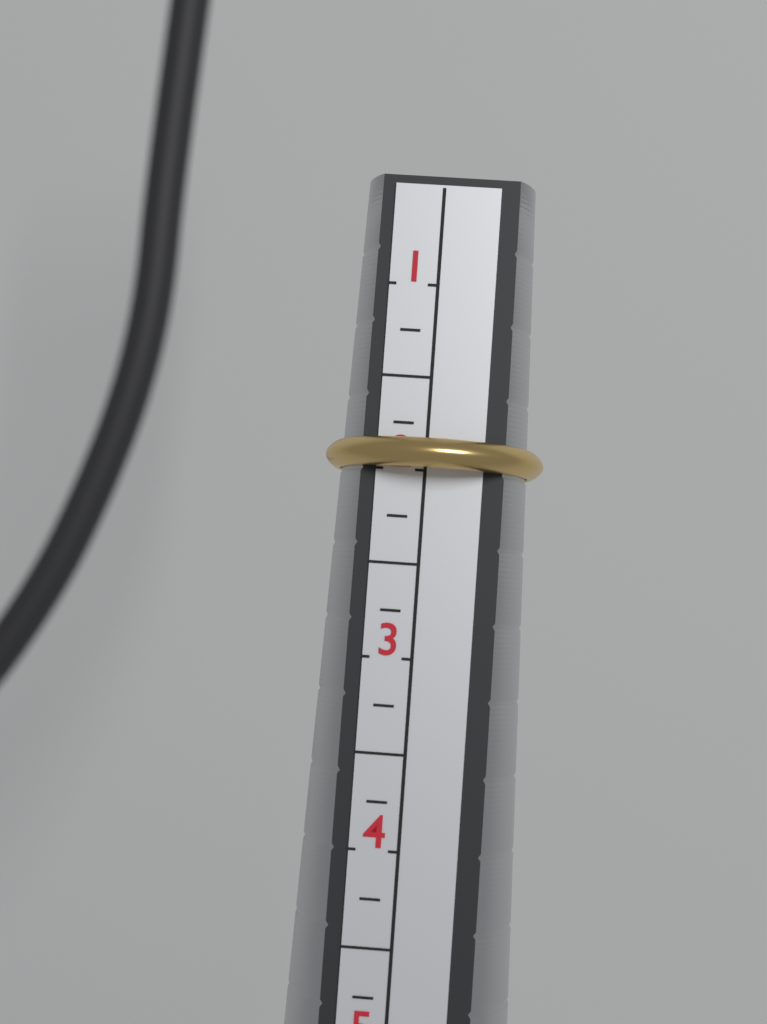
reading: 2.00 (no unit)
